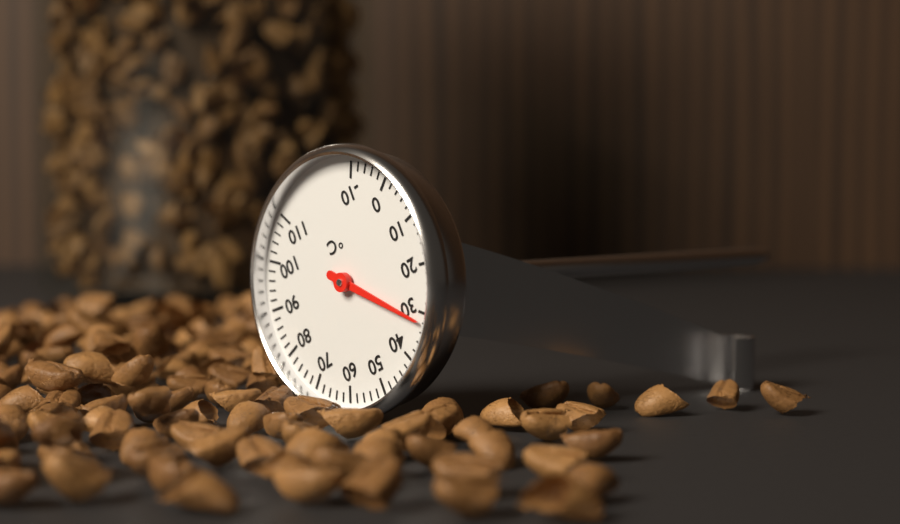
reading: 32 °C
